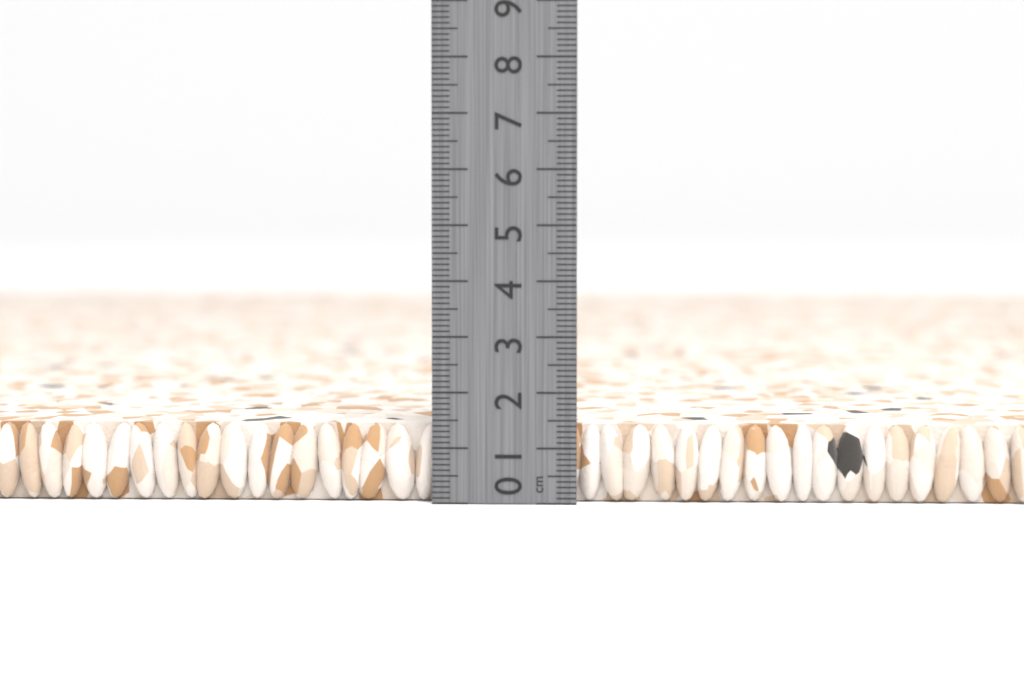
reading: 1.4 cm
